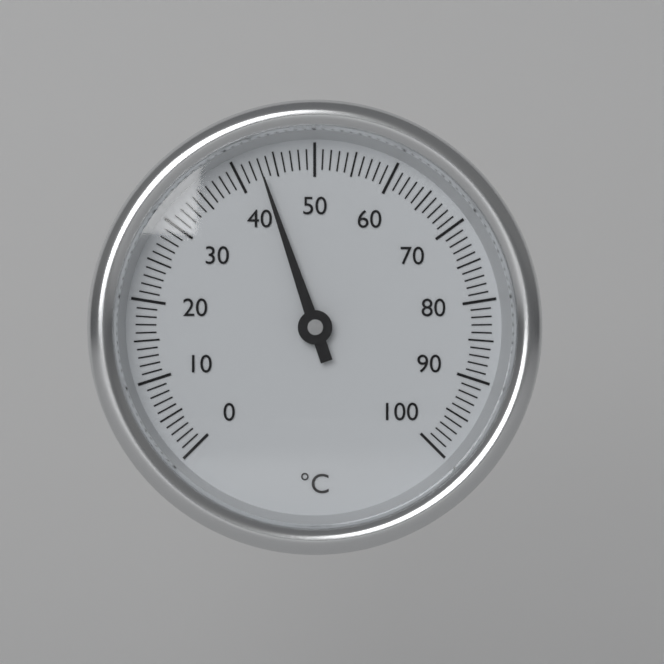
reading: 43 °C
